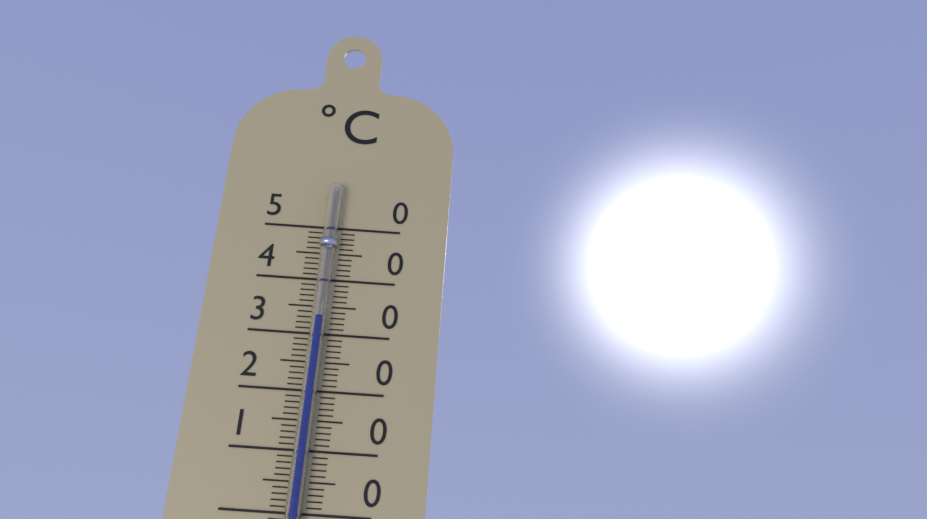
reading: 33 °C
